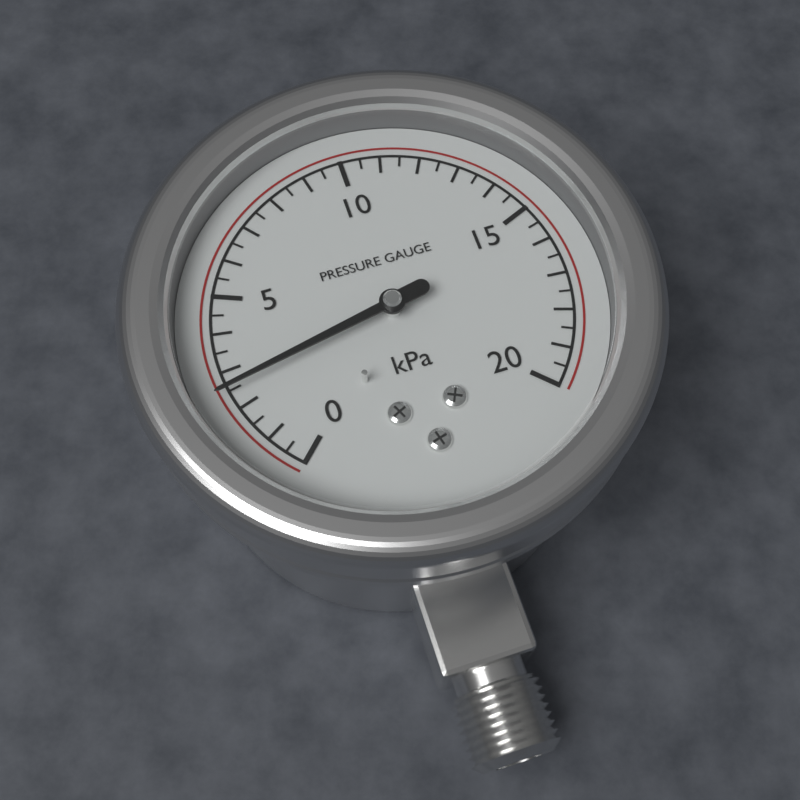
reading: 2.5 kPa
